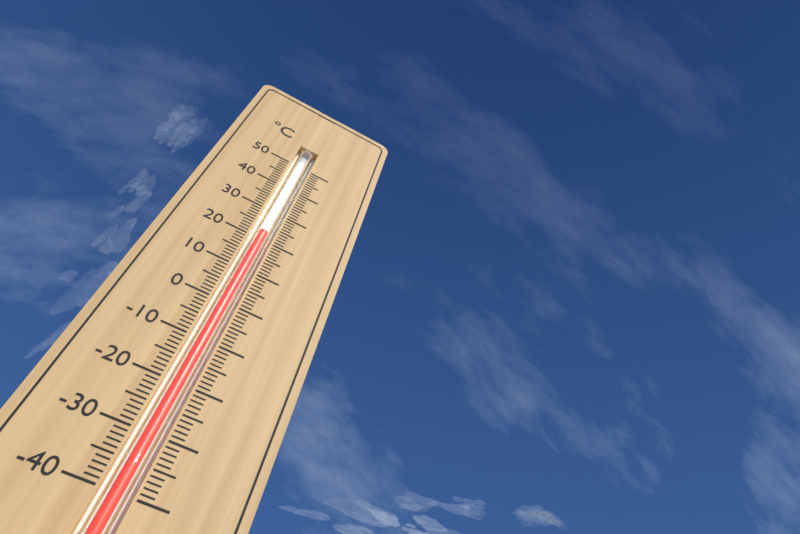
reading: 22 °C
